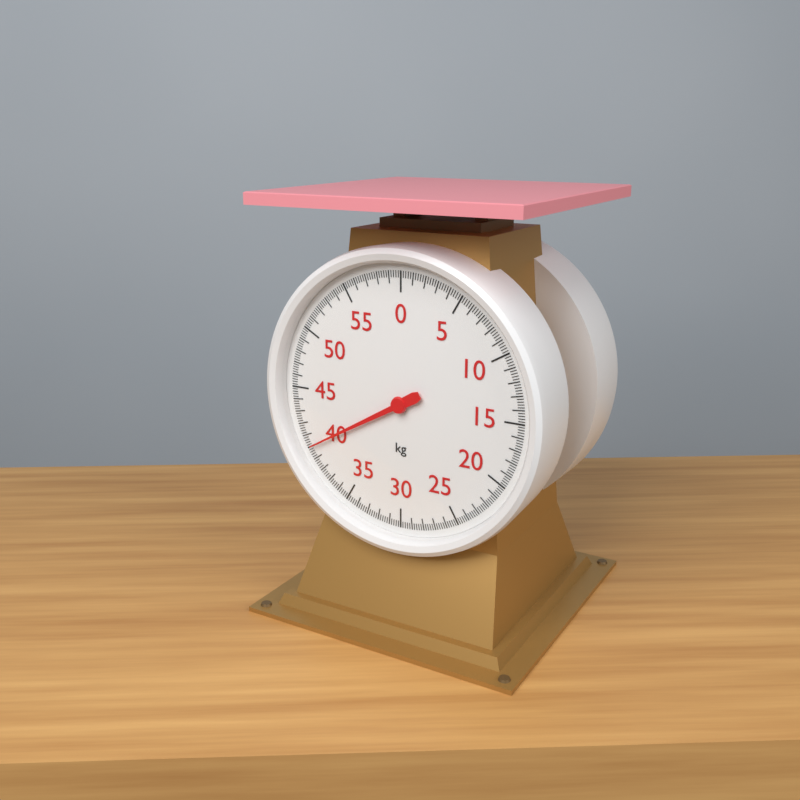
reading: 40.0 kg
